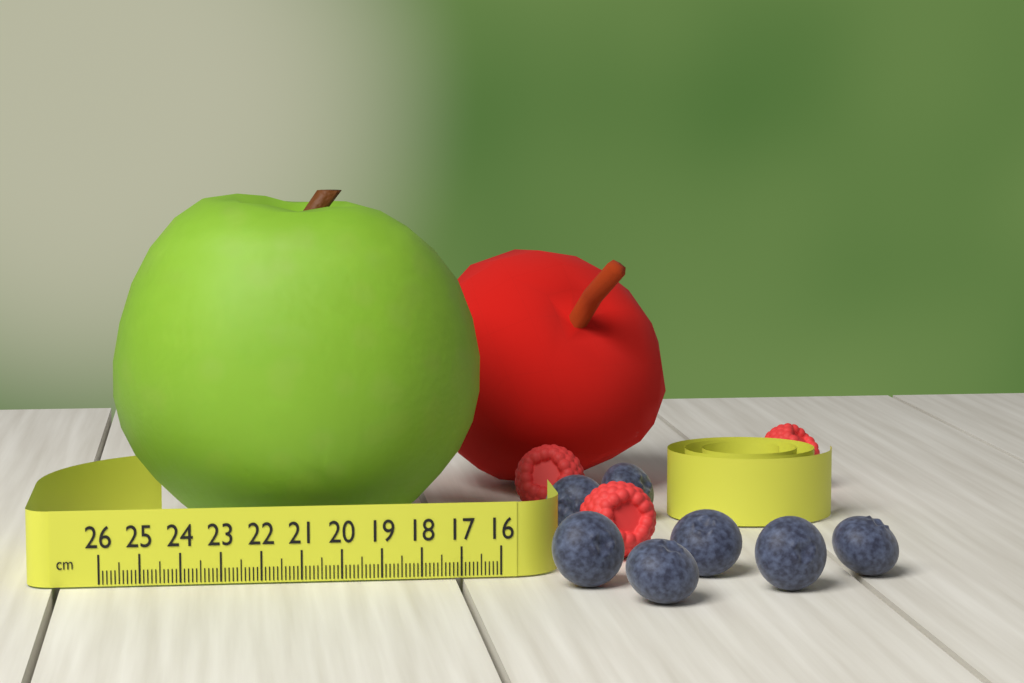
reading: 25.8 cm
